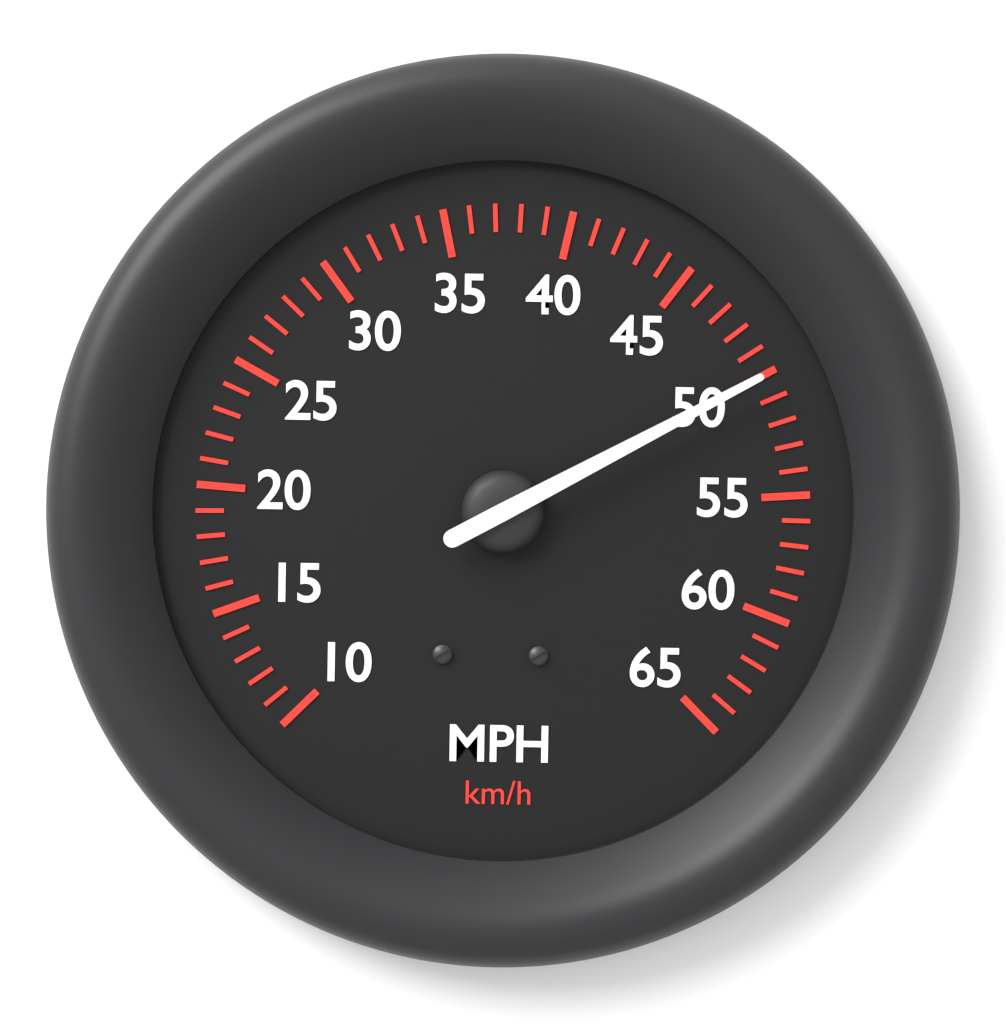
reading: 50 mph
